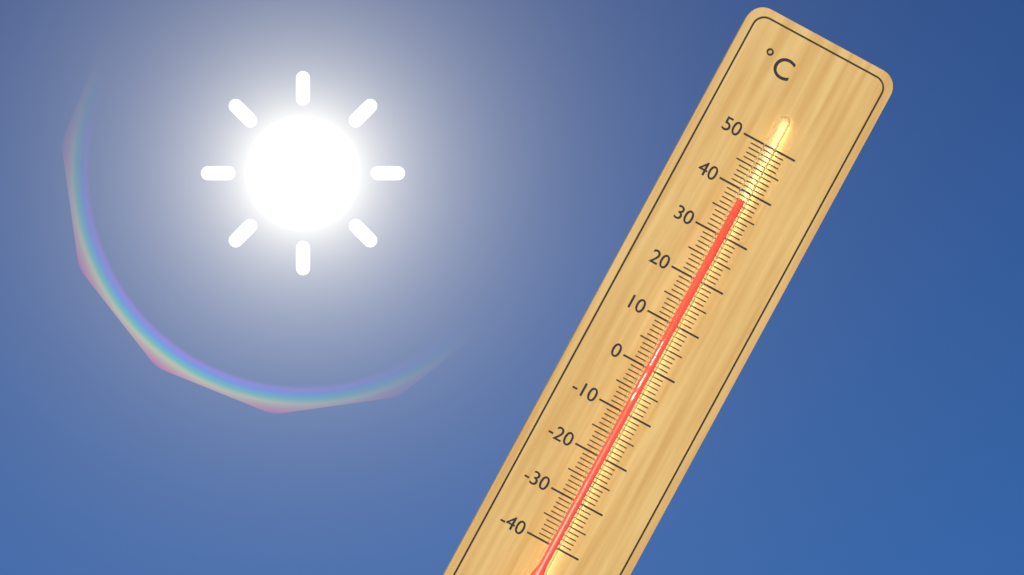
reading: 38 °C
